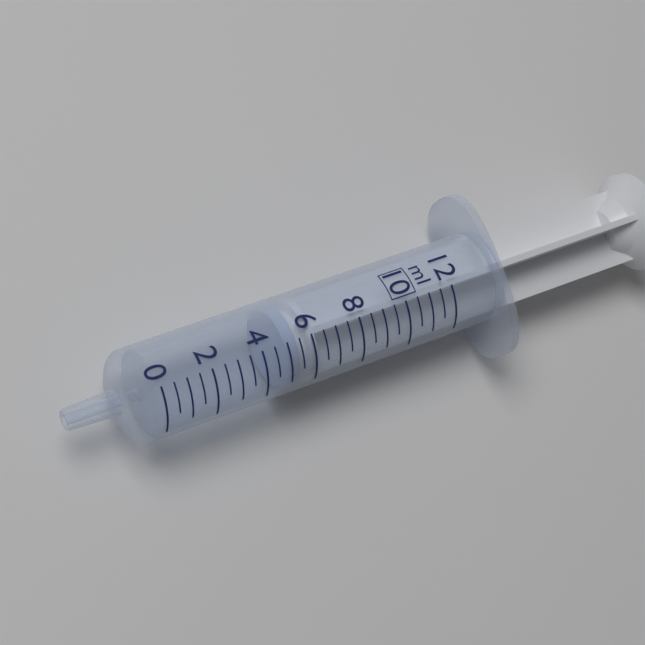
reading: 5.0 ml
